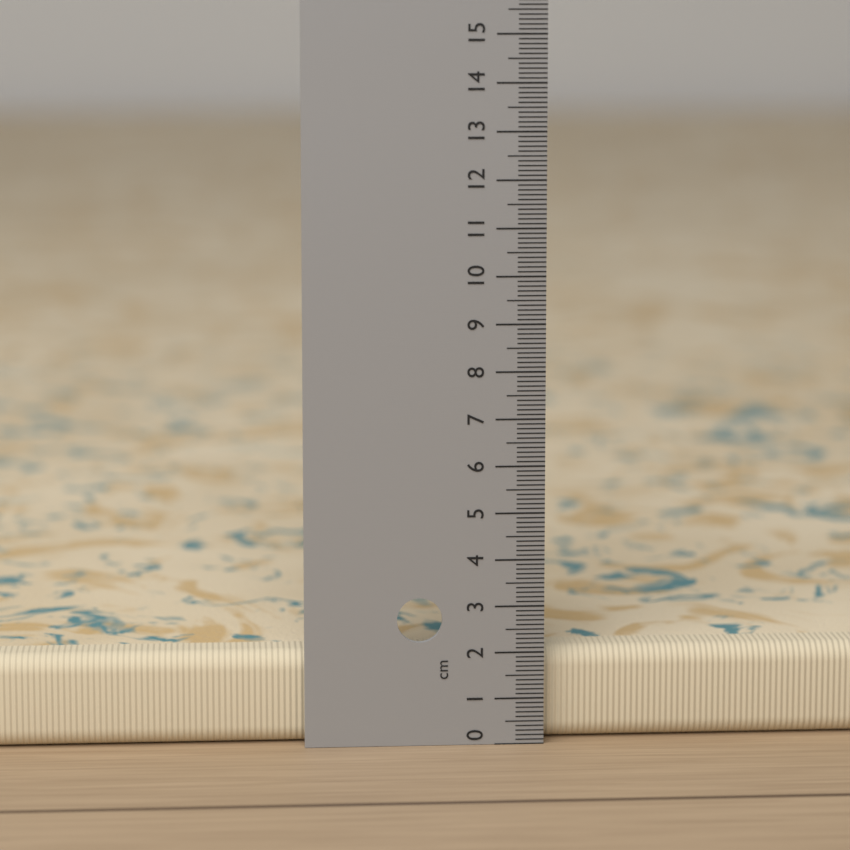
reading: 2.0 cm
